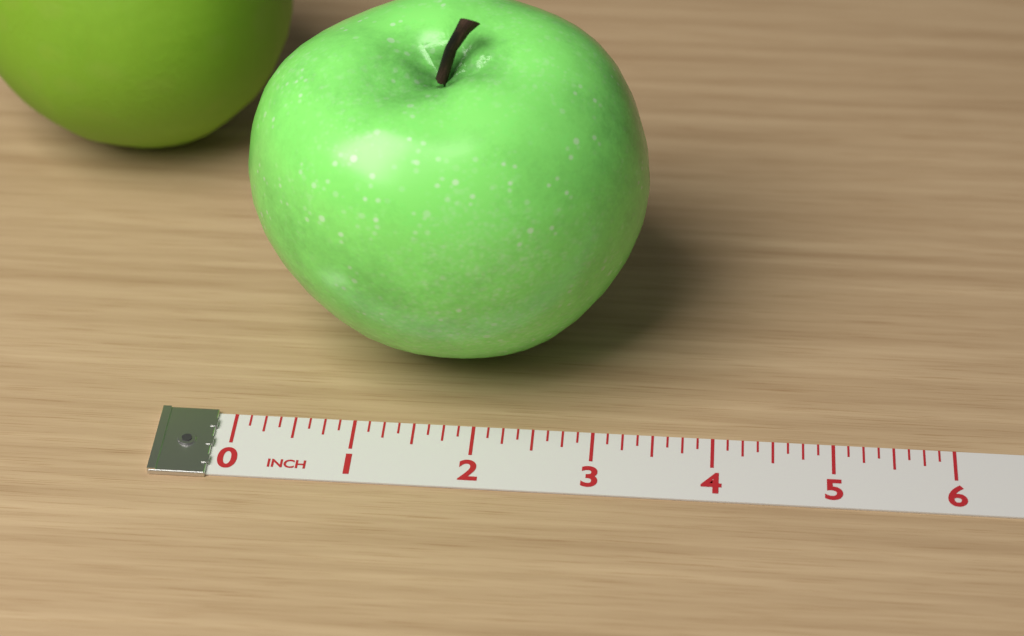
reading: 3.375 inch
